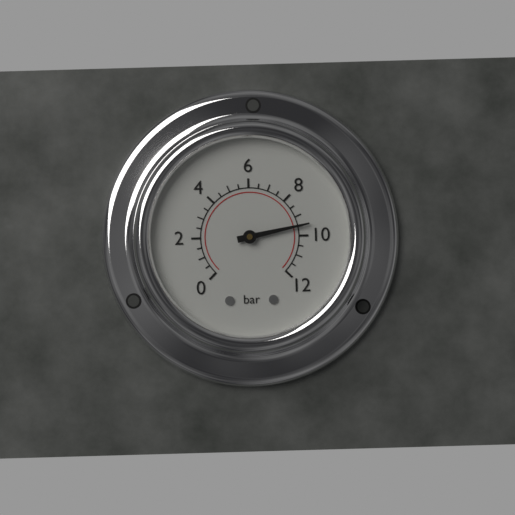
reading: 9.5 bar
